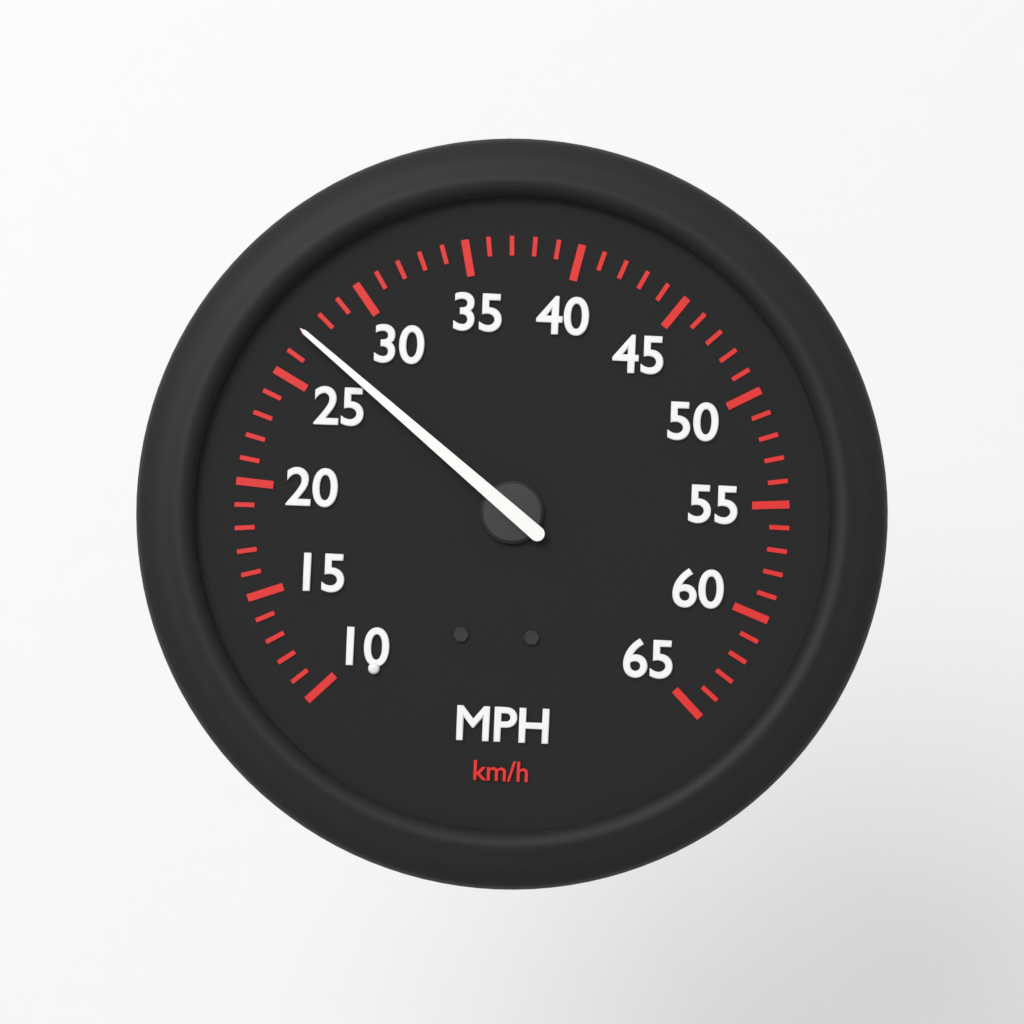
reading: 27 mph
